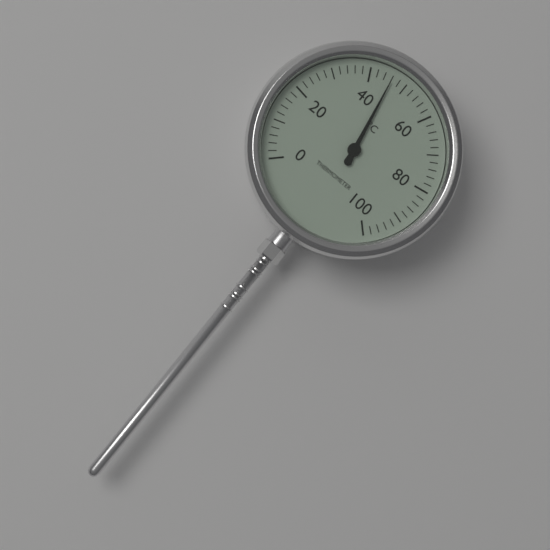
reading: 46 °C
